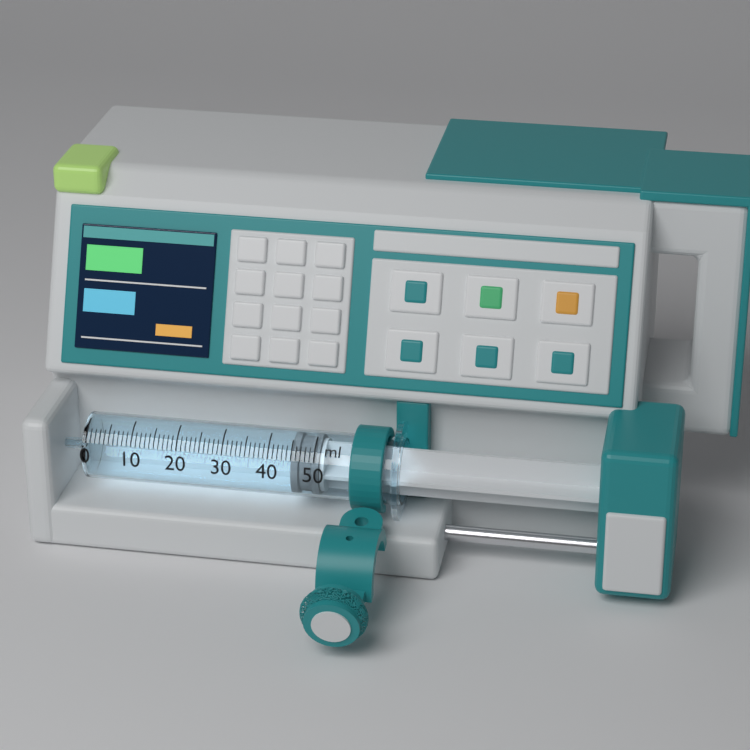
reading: 45 ml
